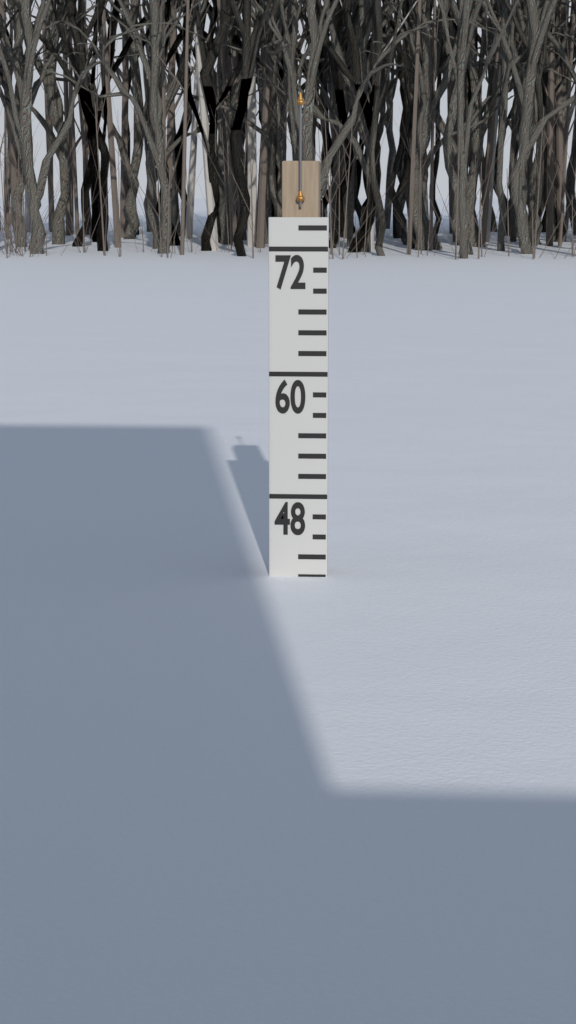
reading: 40 (no unit)
